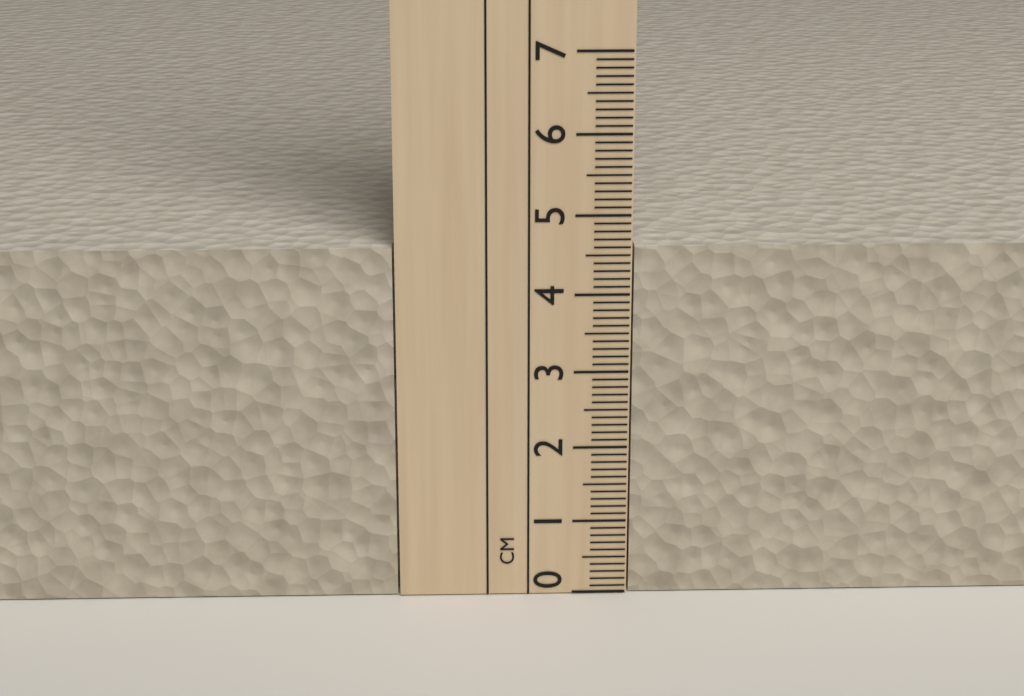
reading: 4.6 cm
